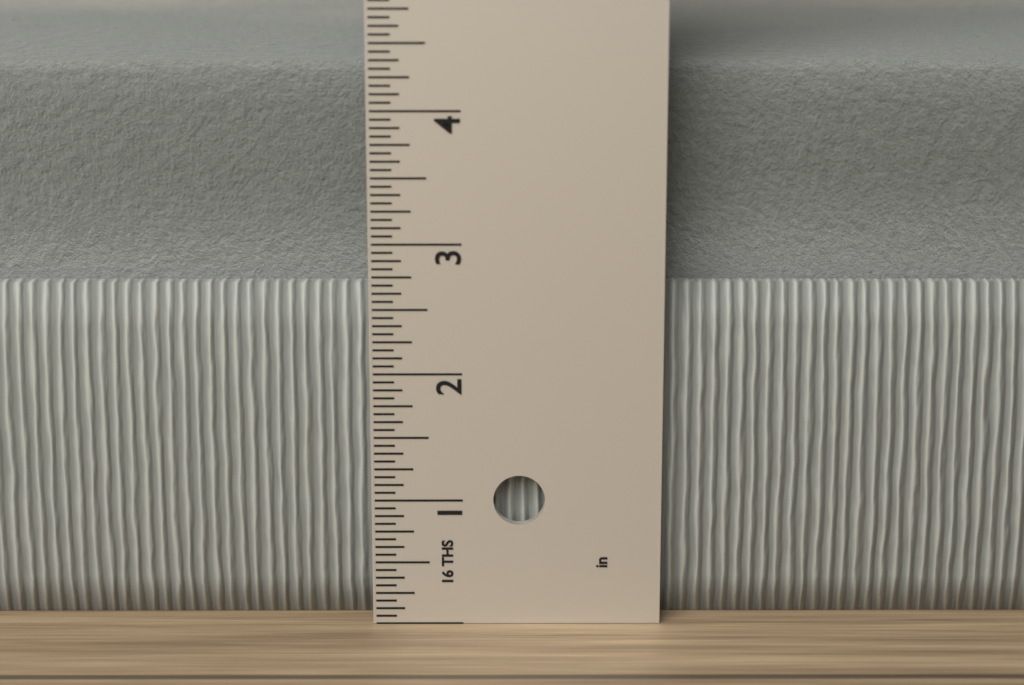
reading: 4.2500 in
